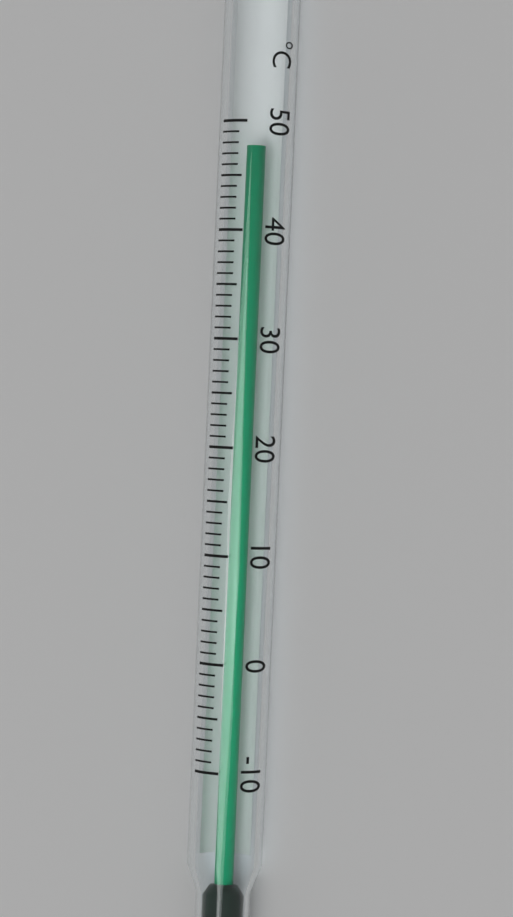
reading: 48 °C
